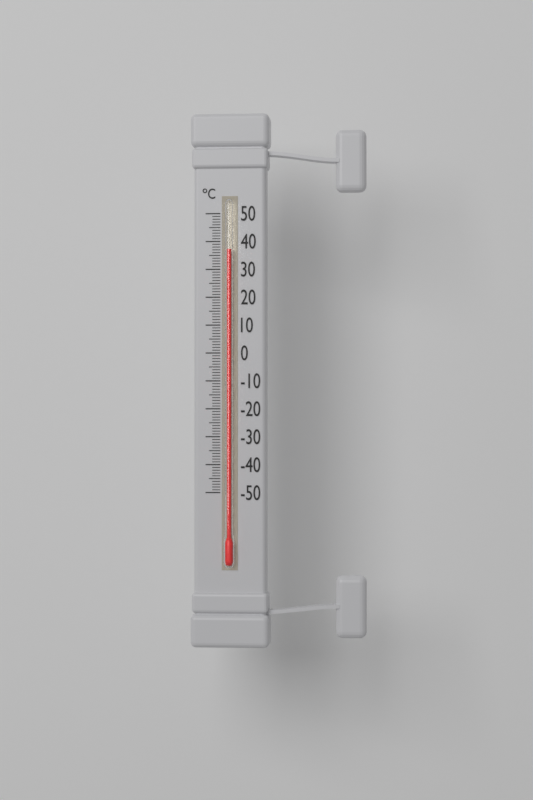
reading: 37 °C
